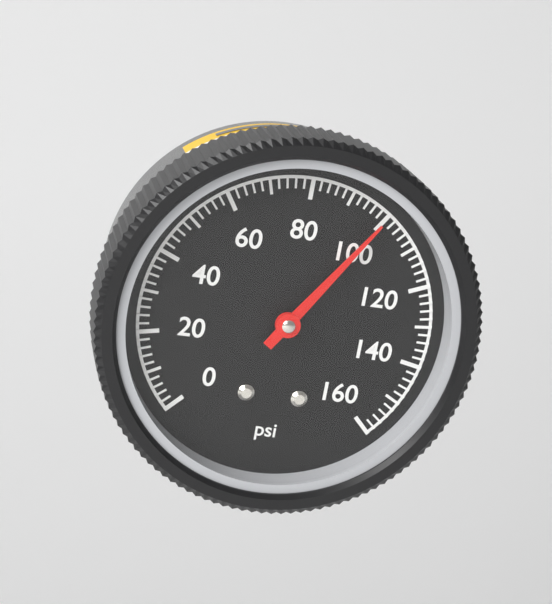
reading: 100 psi
